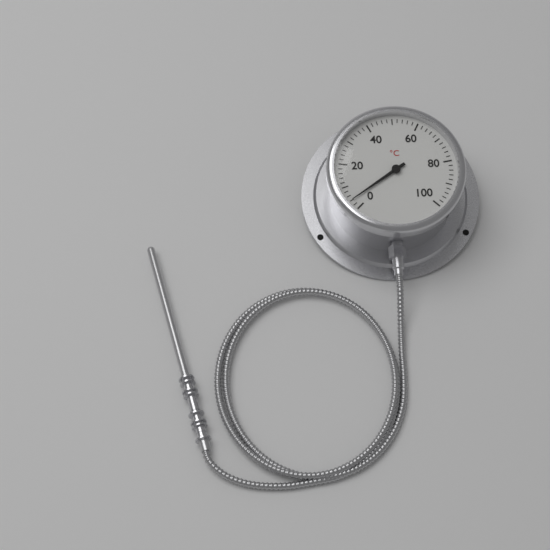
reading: 4 °C
